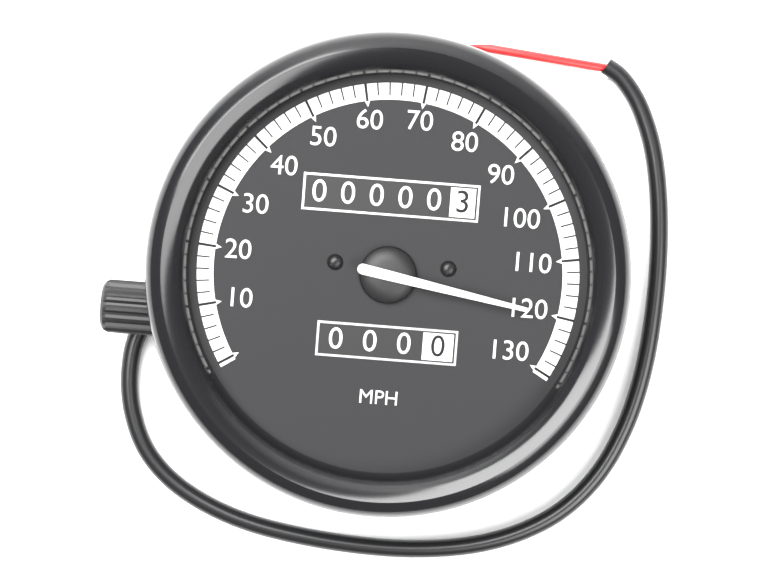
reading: 120 MPH
